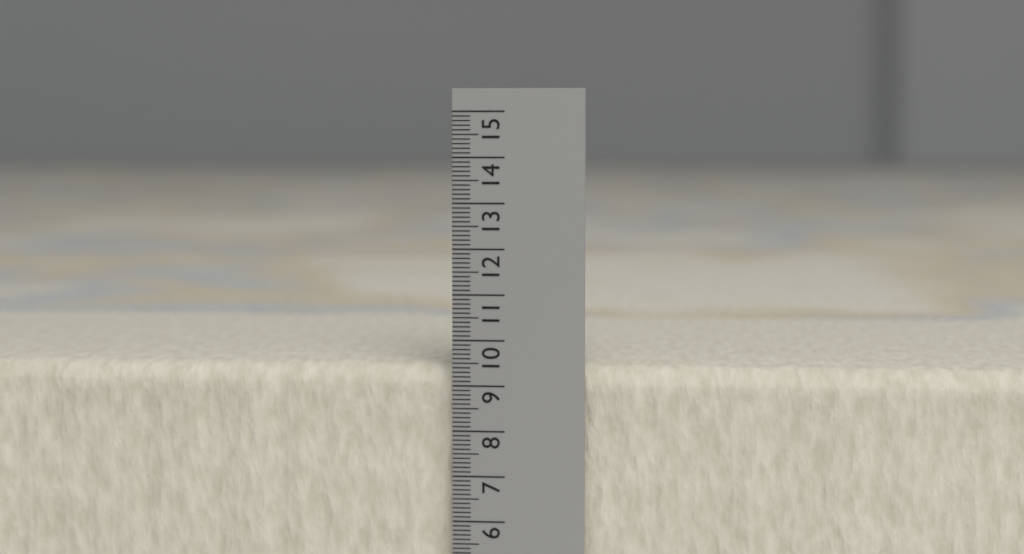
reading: 9.4 (no unit)
